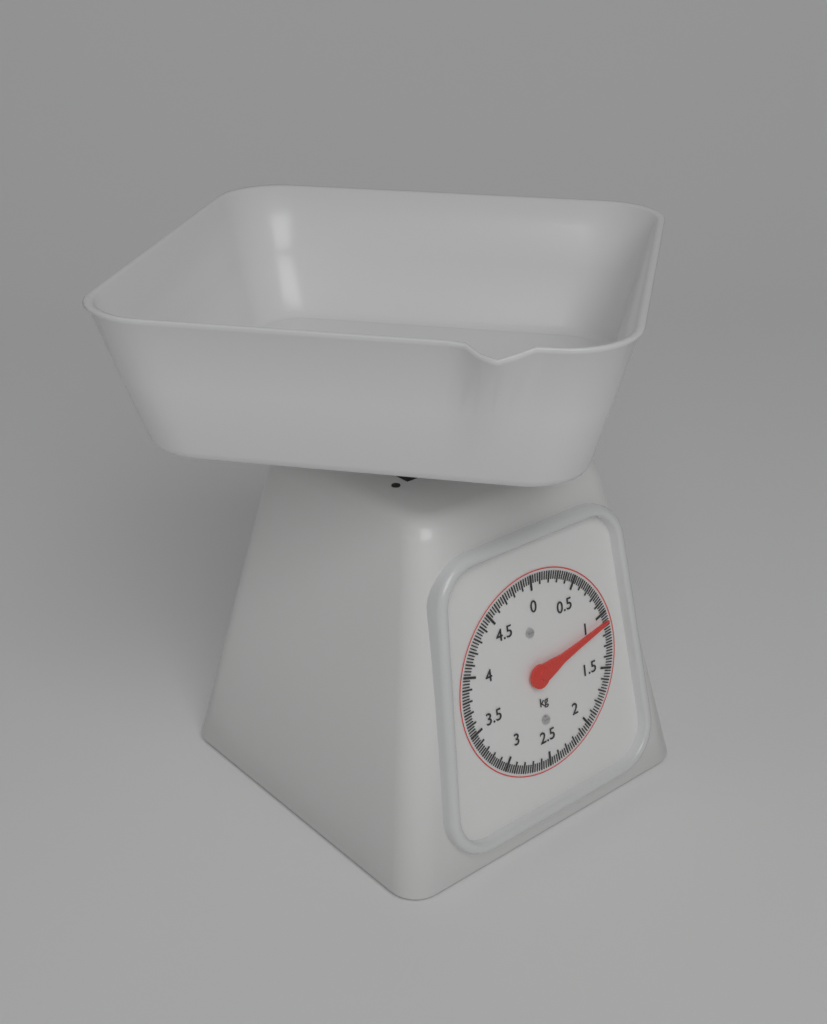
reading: 1.075 kg
